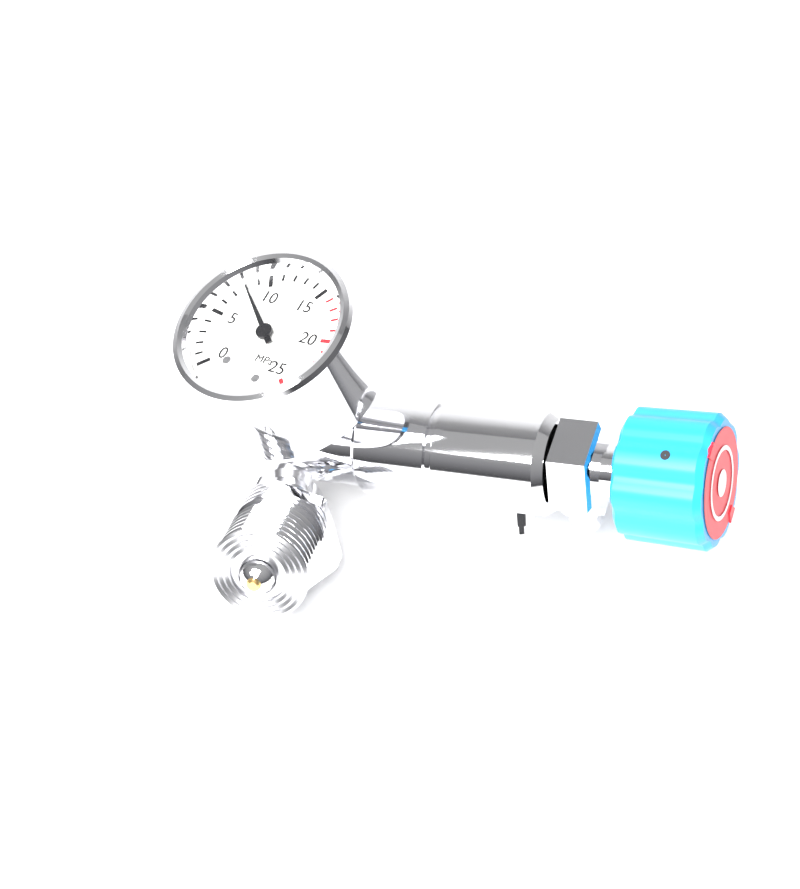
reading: 8 MPa
